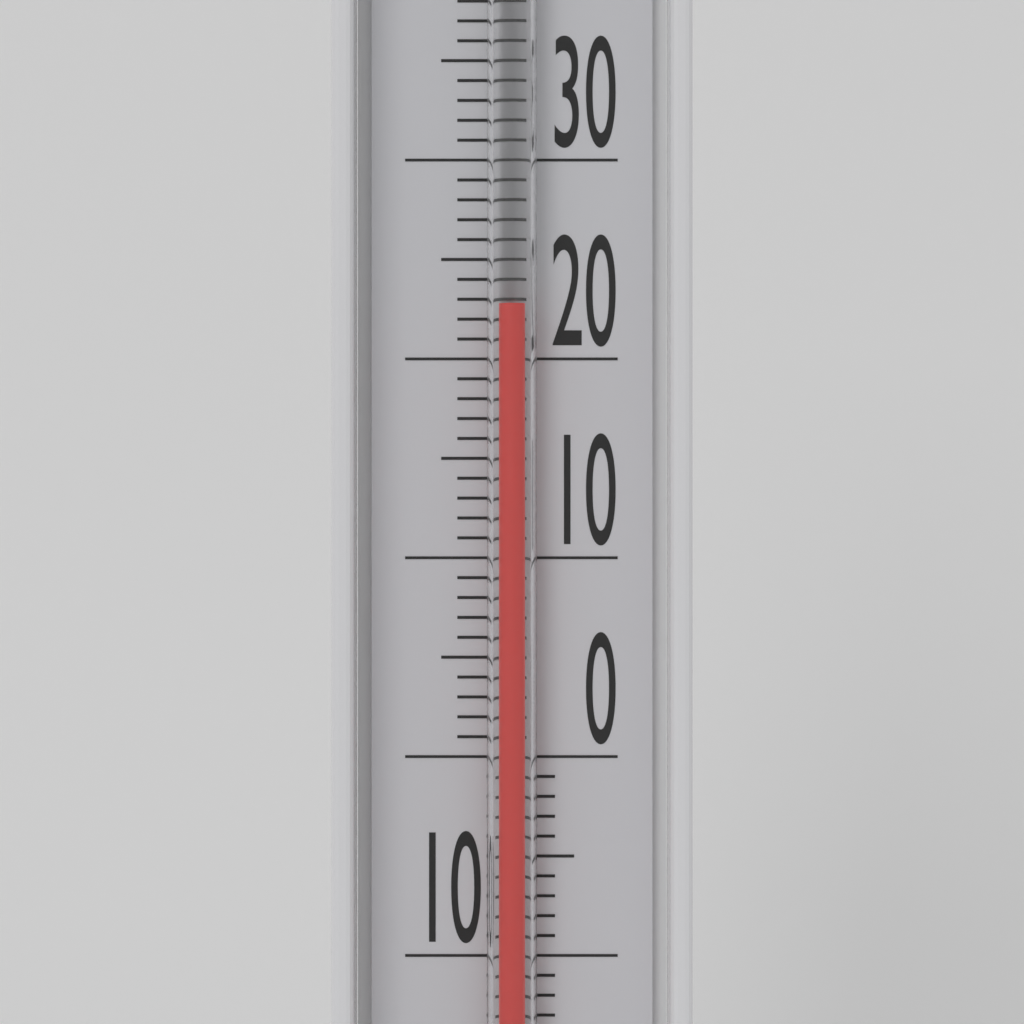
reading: 22.7 °C
